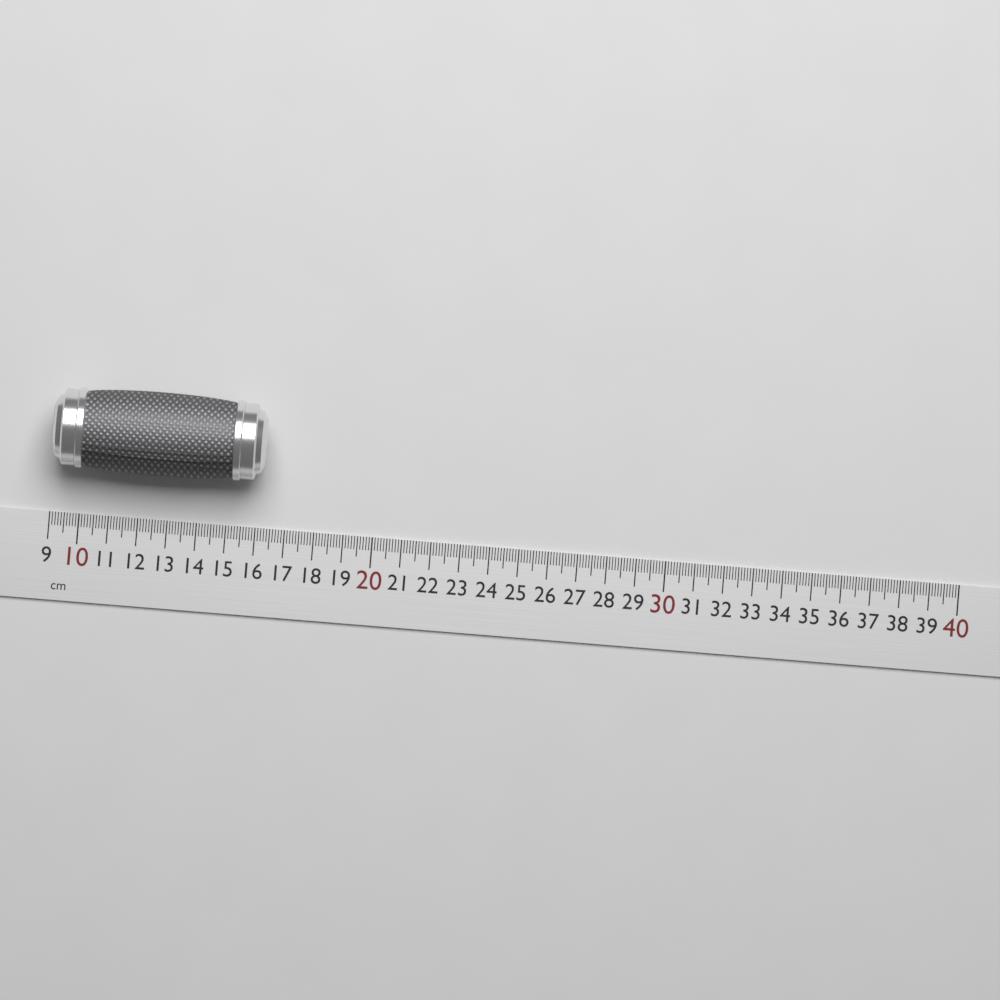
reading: 16.2 cm
